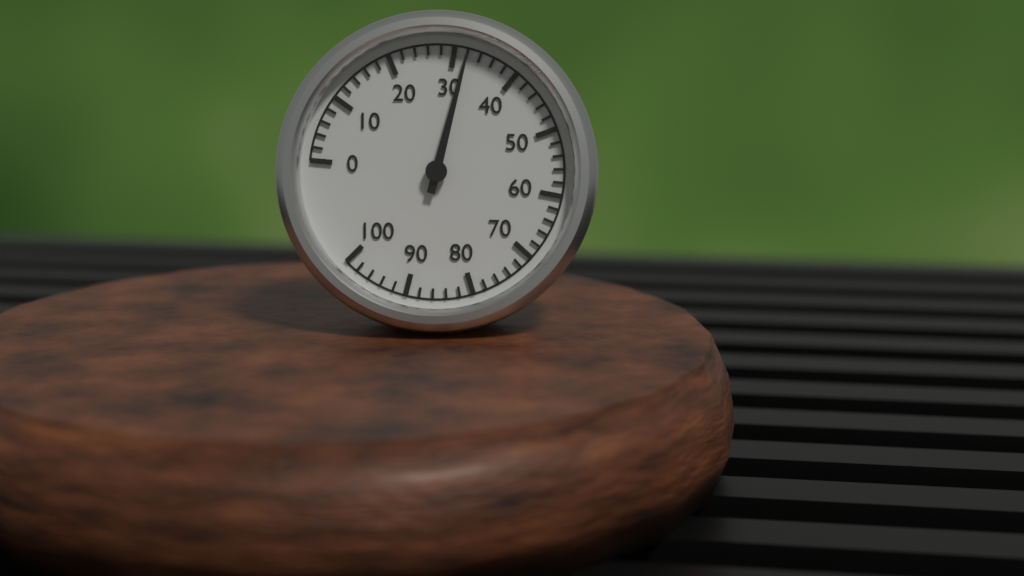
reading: 32 (no unit)
